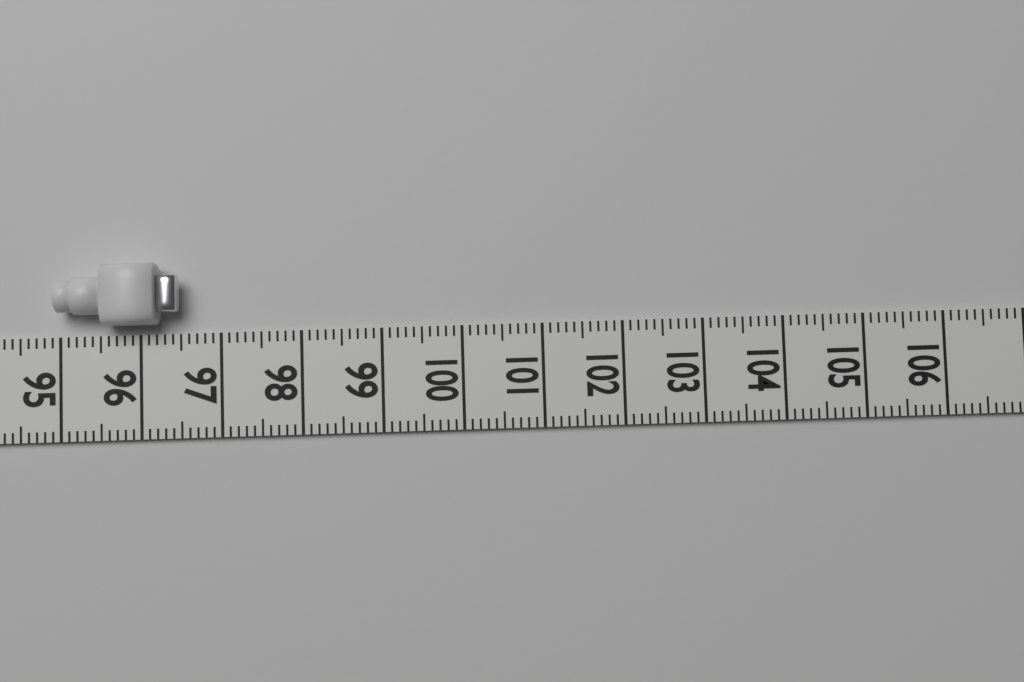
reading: 96.5 (no unit)
